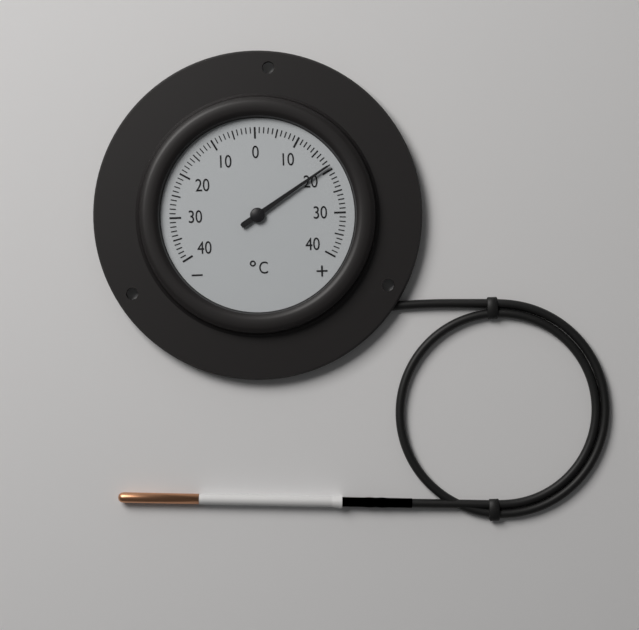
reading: 19 °C
